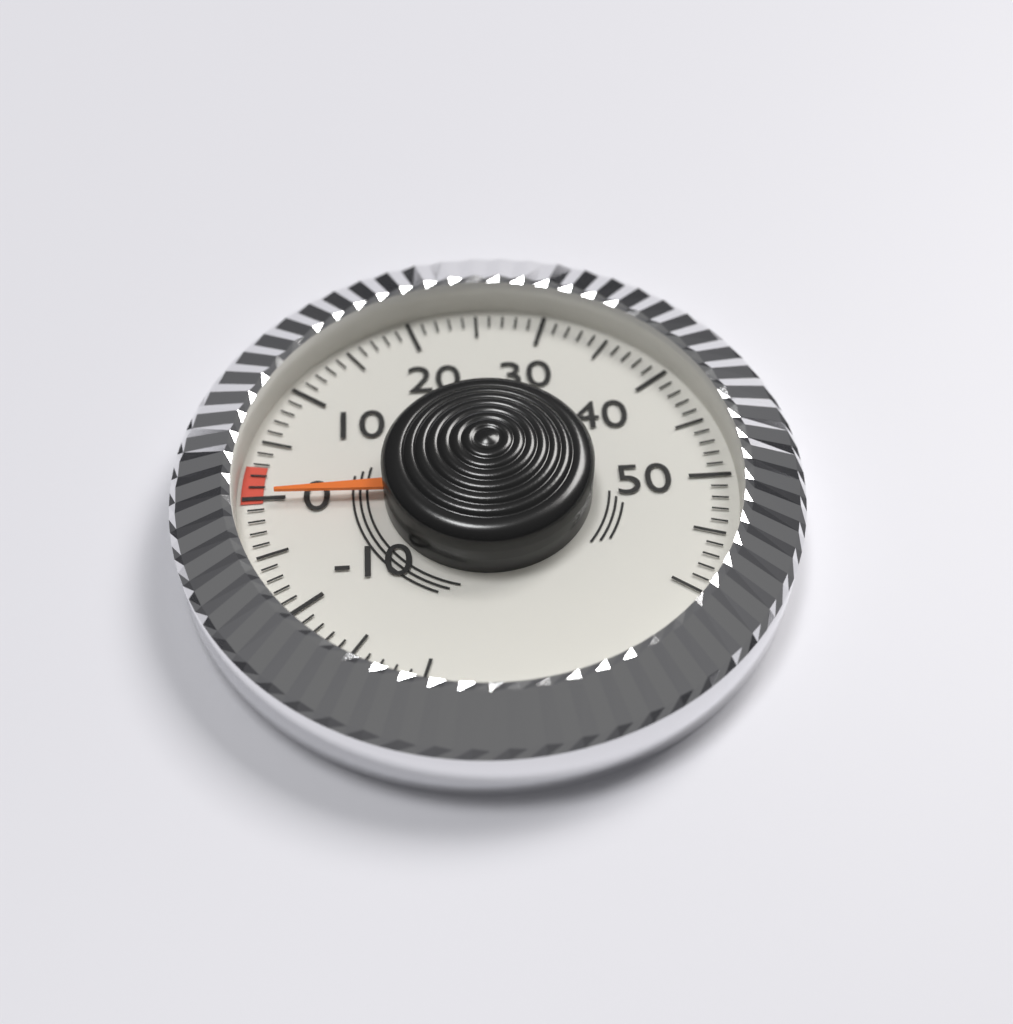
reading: 0 (no unit)
